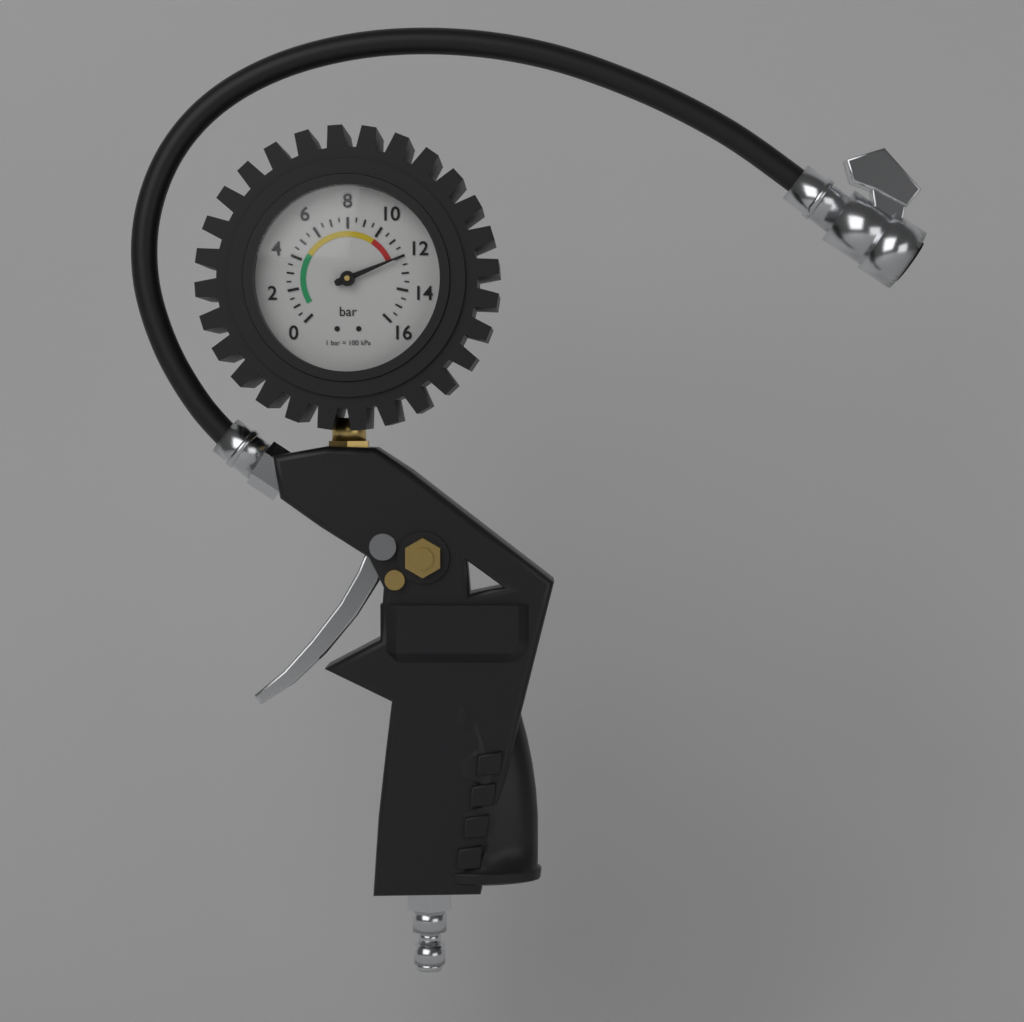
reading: 12.0 bar
